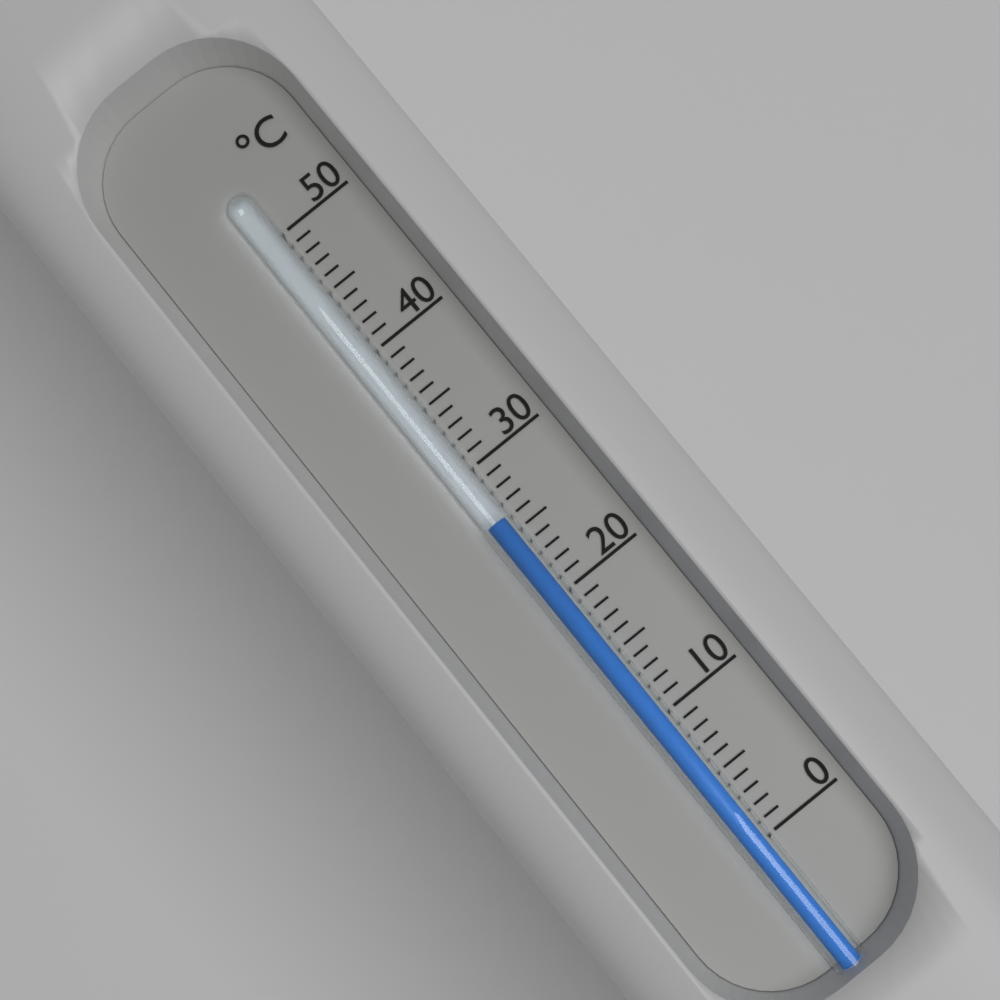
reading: 26 °C
